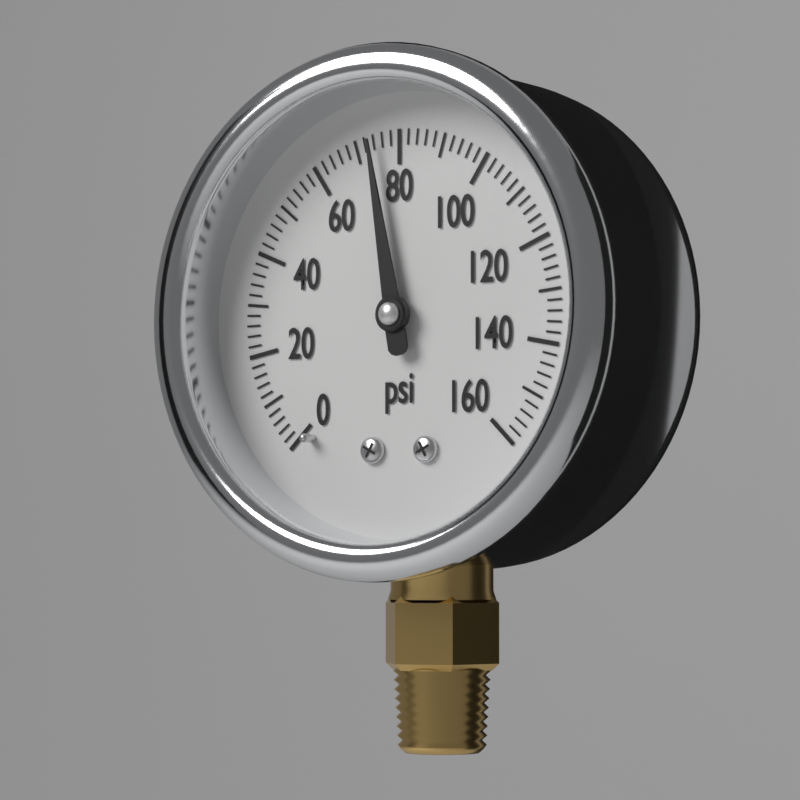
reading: 74 psi
